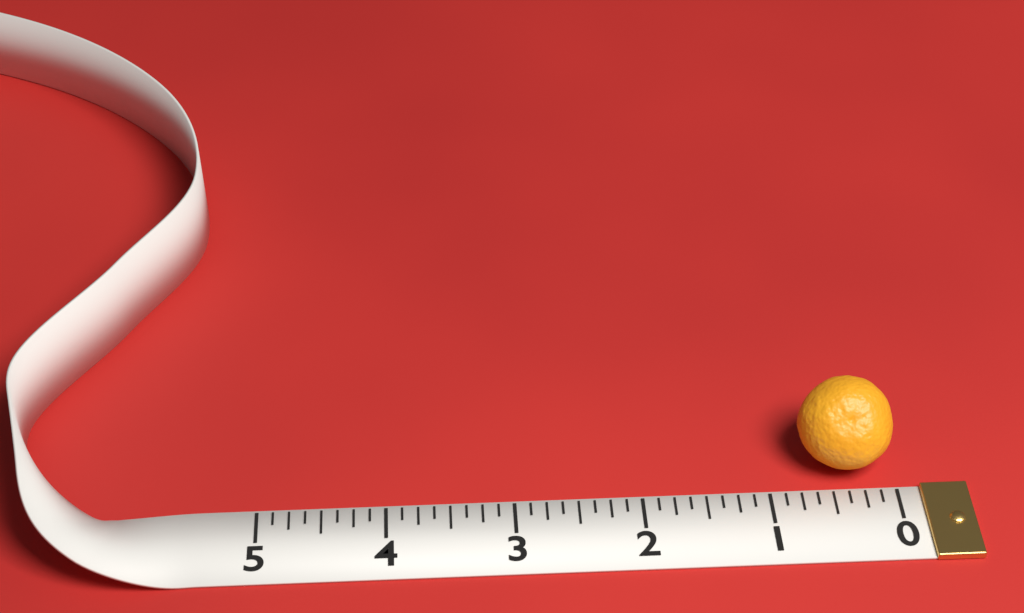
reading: 0.750 (no unit)
